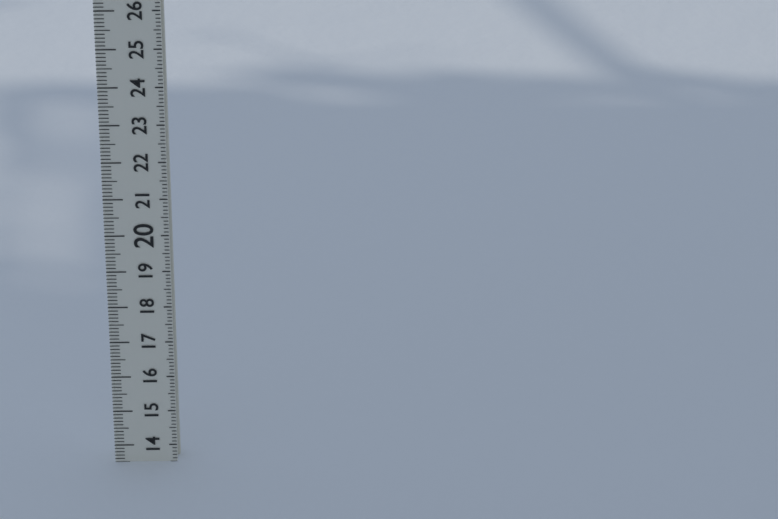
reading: 13.5 (no unit)
